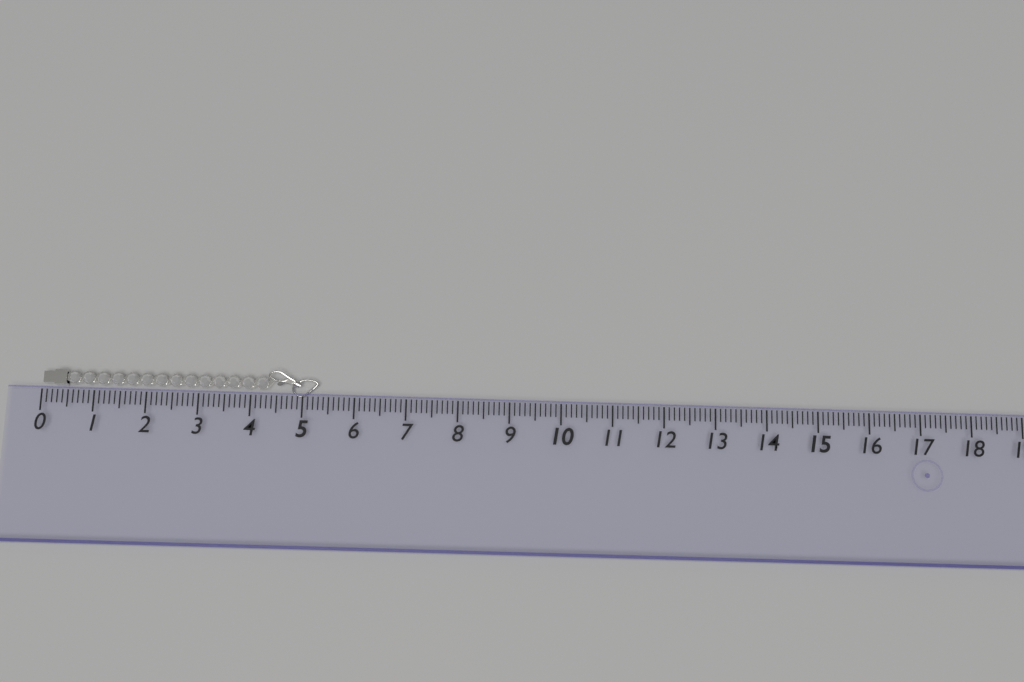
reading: 5.3 (no unit)
